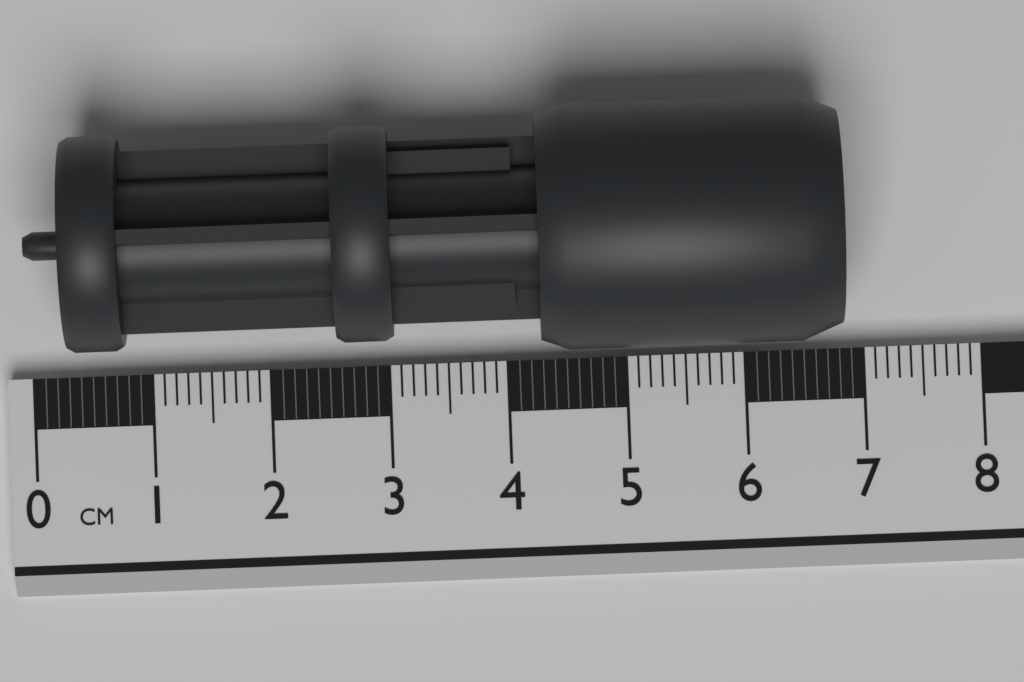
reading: 6.8 cm
